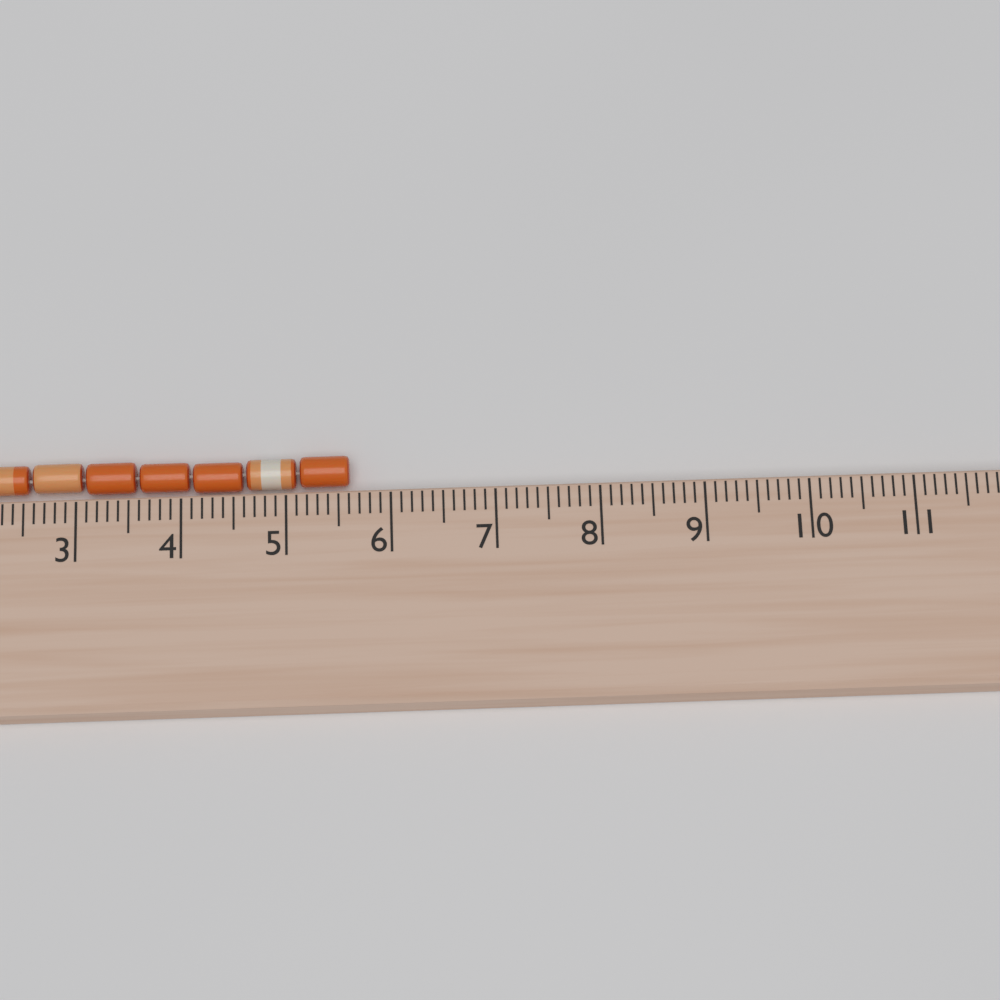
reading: 5.6 cm
